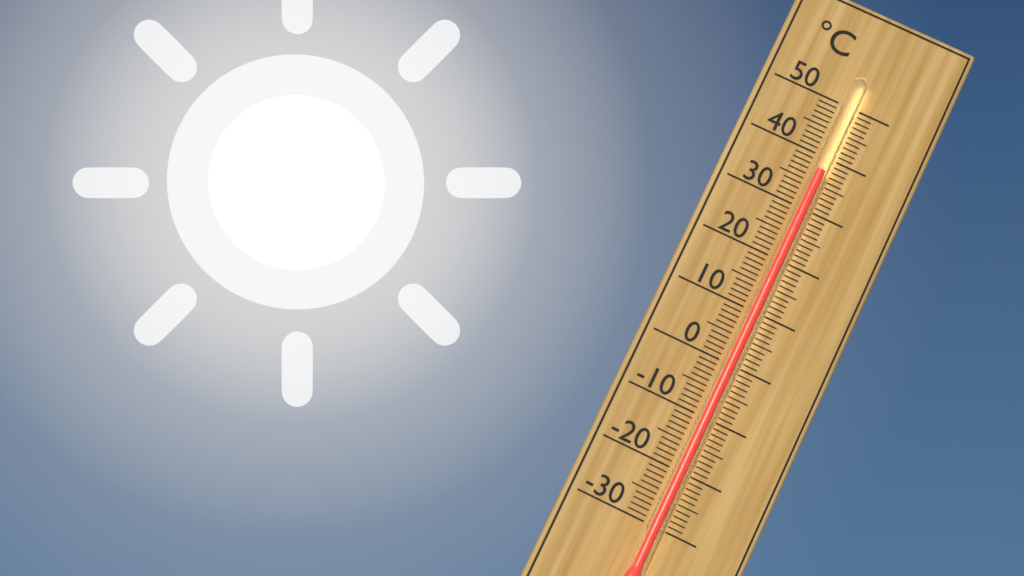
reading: 37 °C
